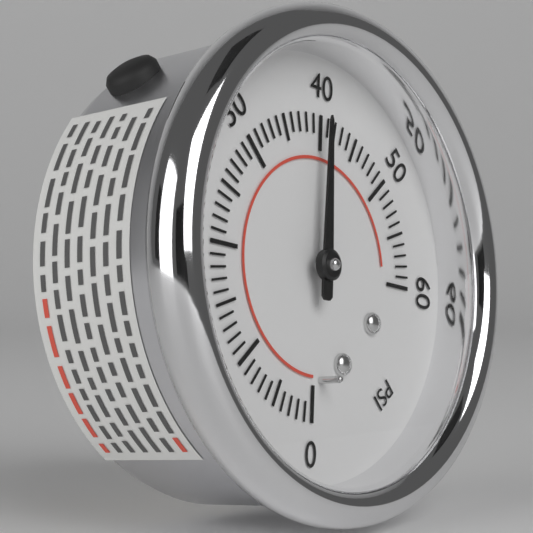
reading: 40 psi
